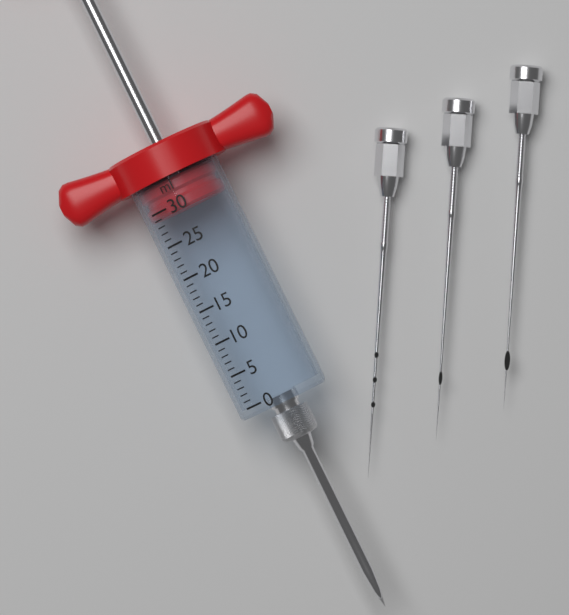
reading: 29 ml
